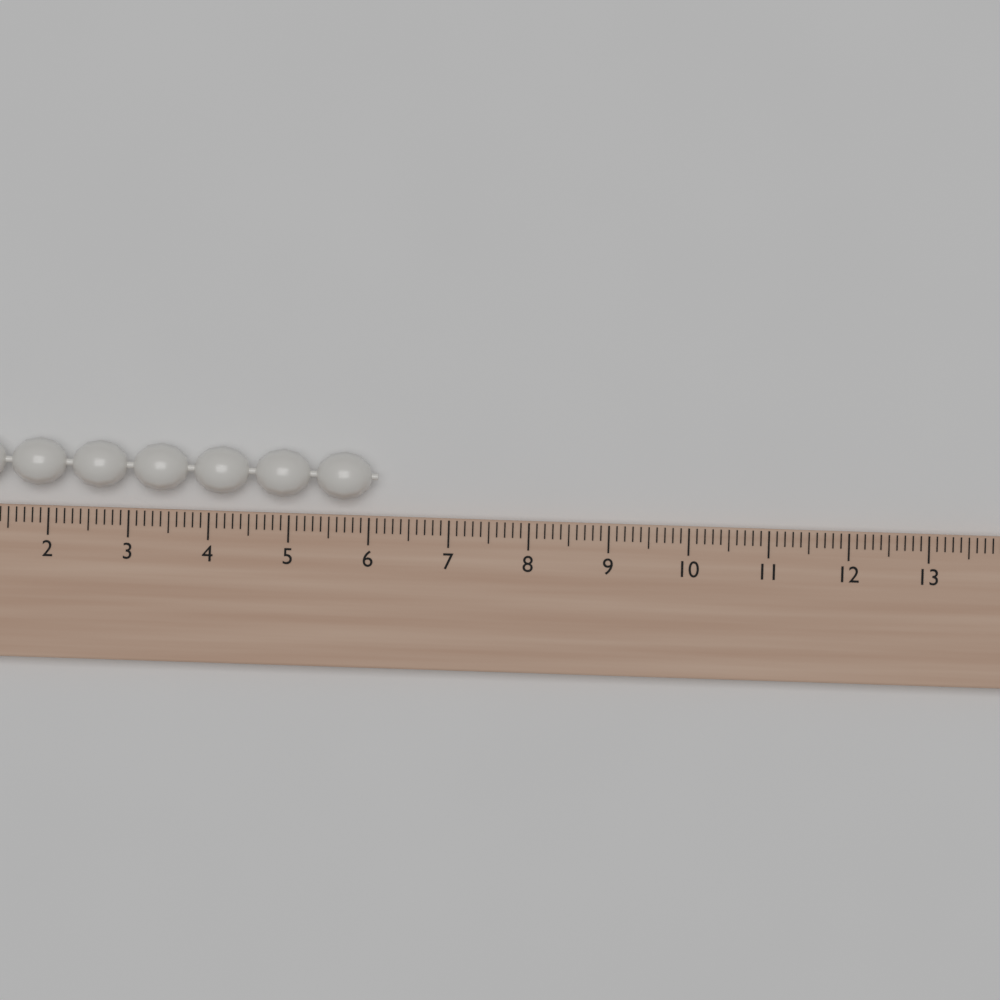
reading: 6.1 (no unit)
